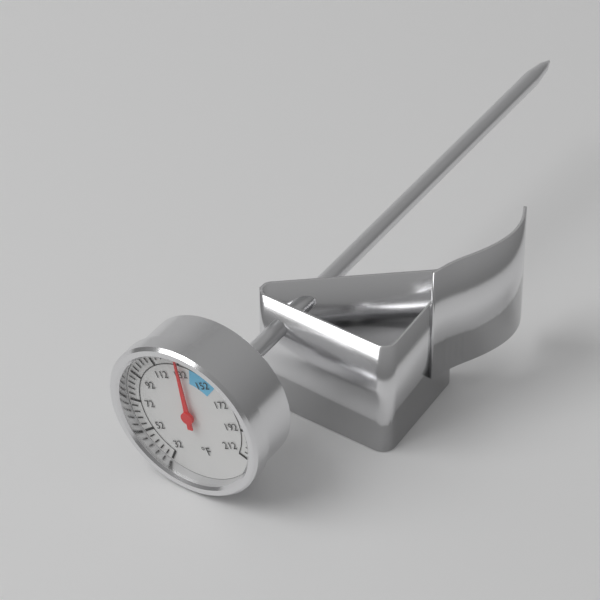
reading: 132 °F
